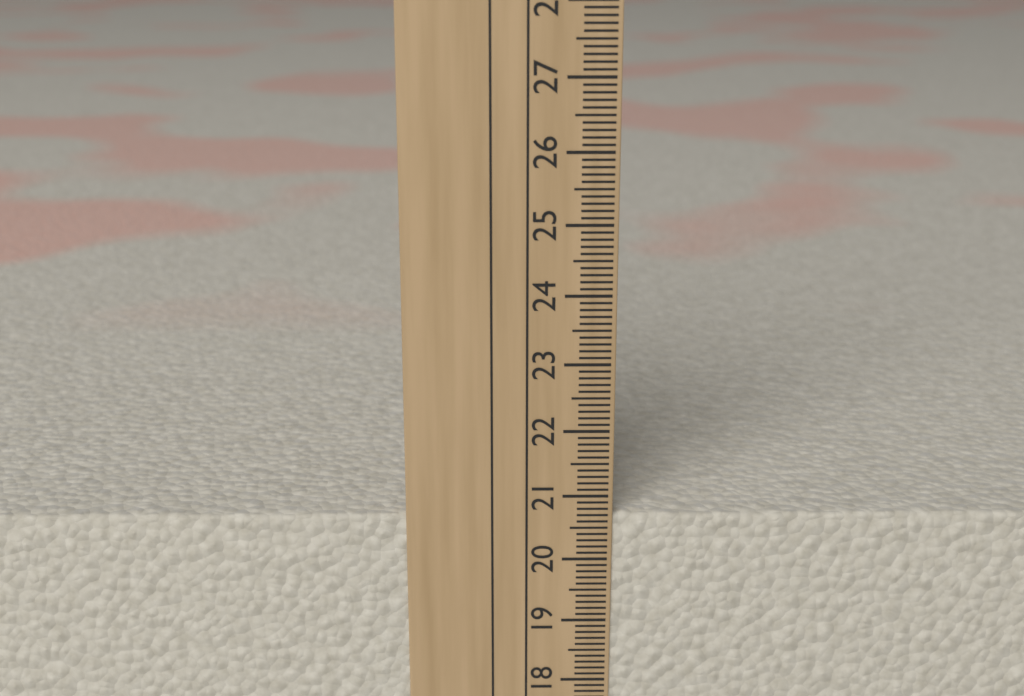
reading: 20.7 cm
